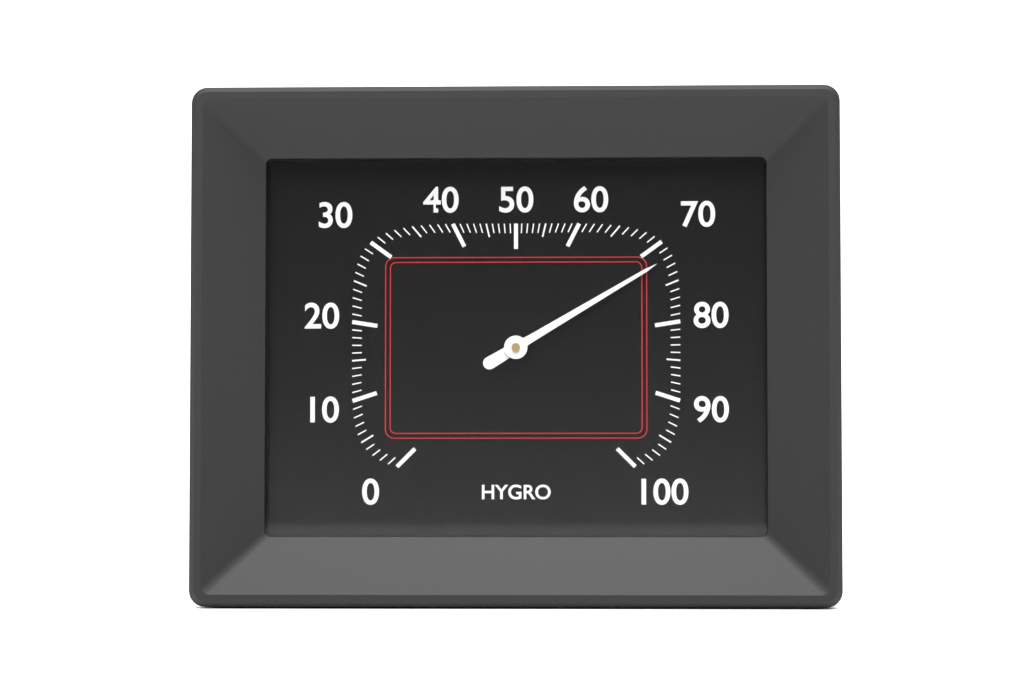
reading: 72 %
